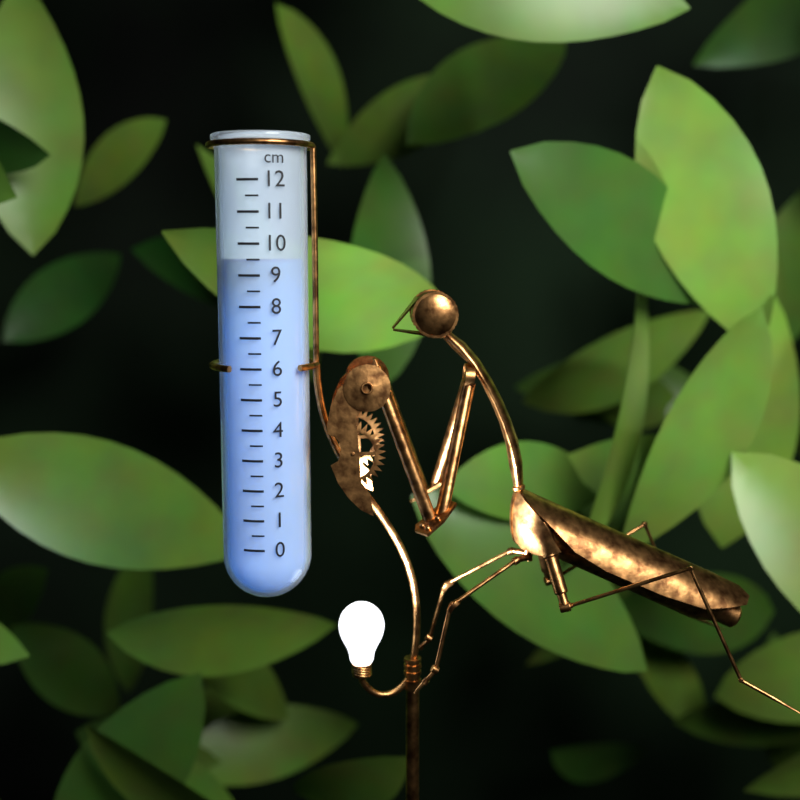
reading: 9.5 cm
